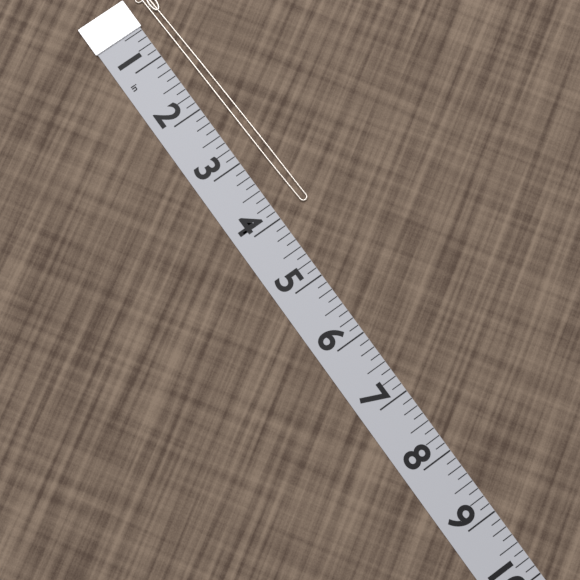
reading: 4.000 in
